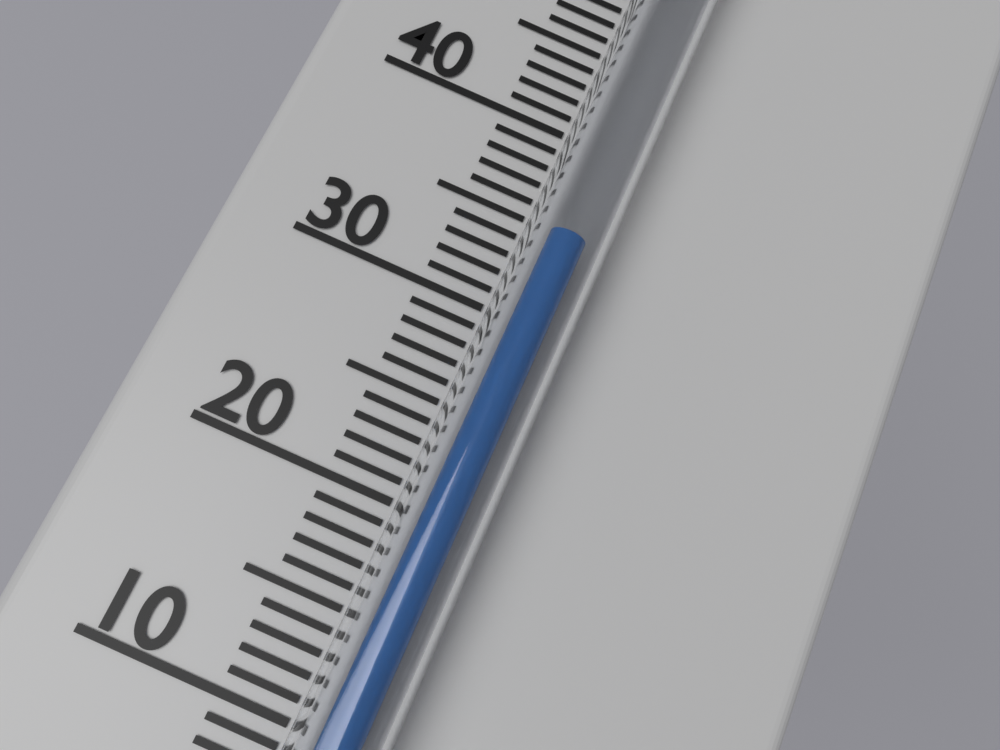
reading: 34 °C
